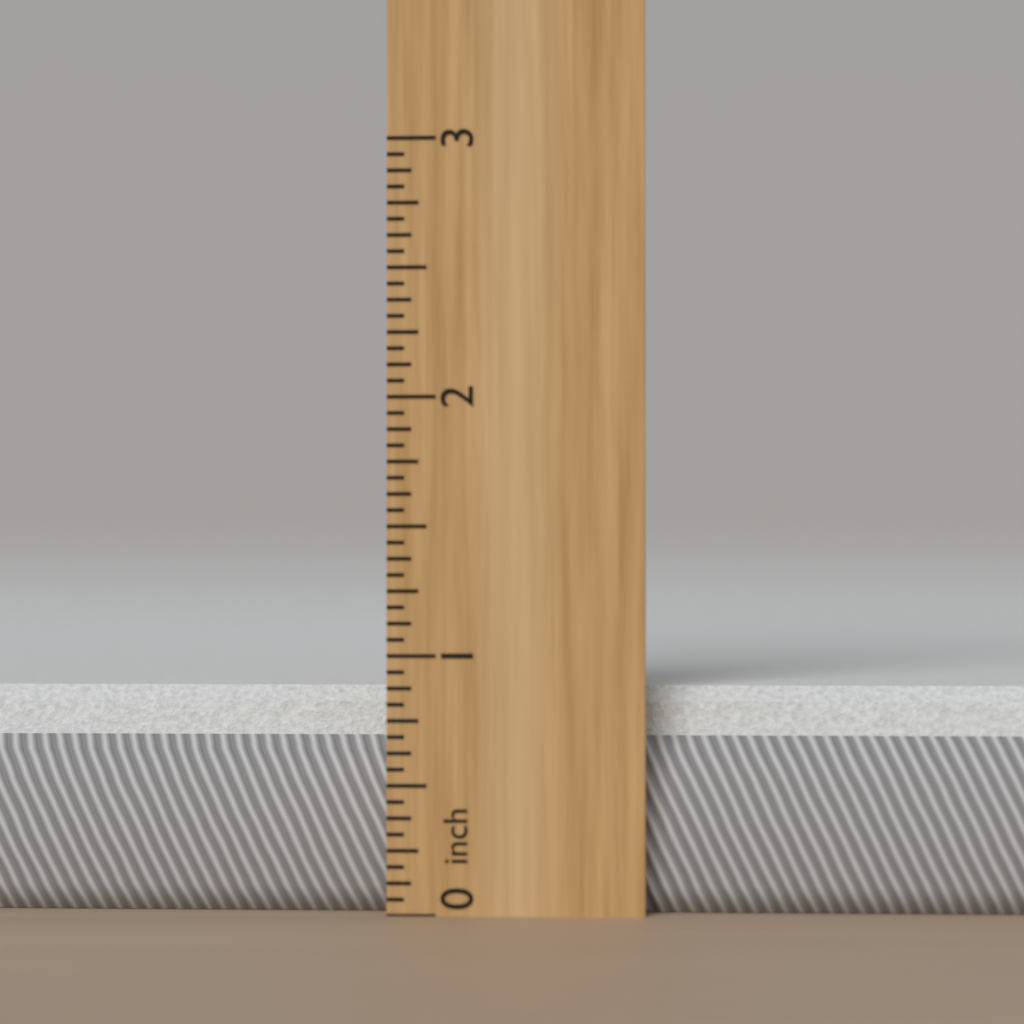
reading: 0.8750 inch
